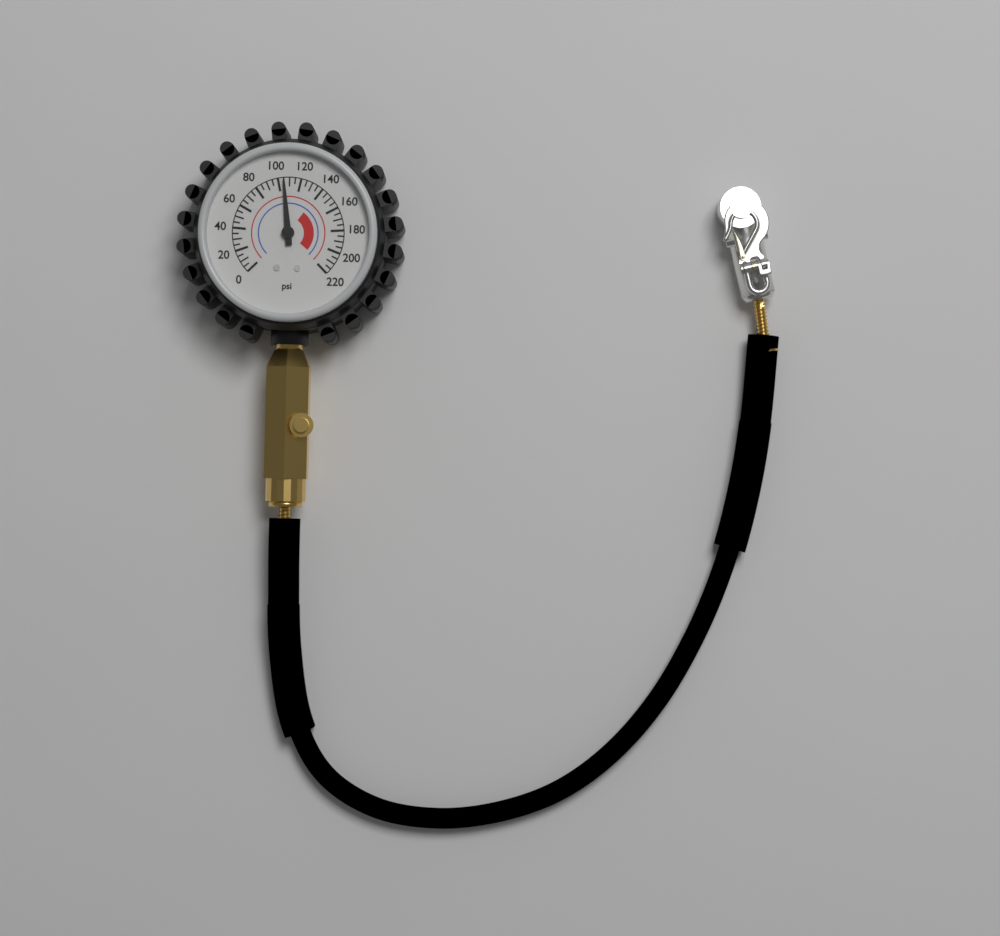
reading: 105 psi
